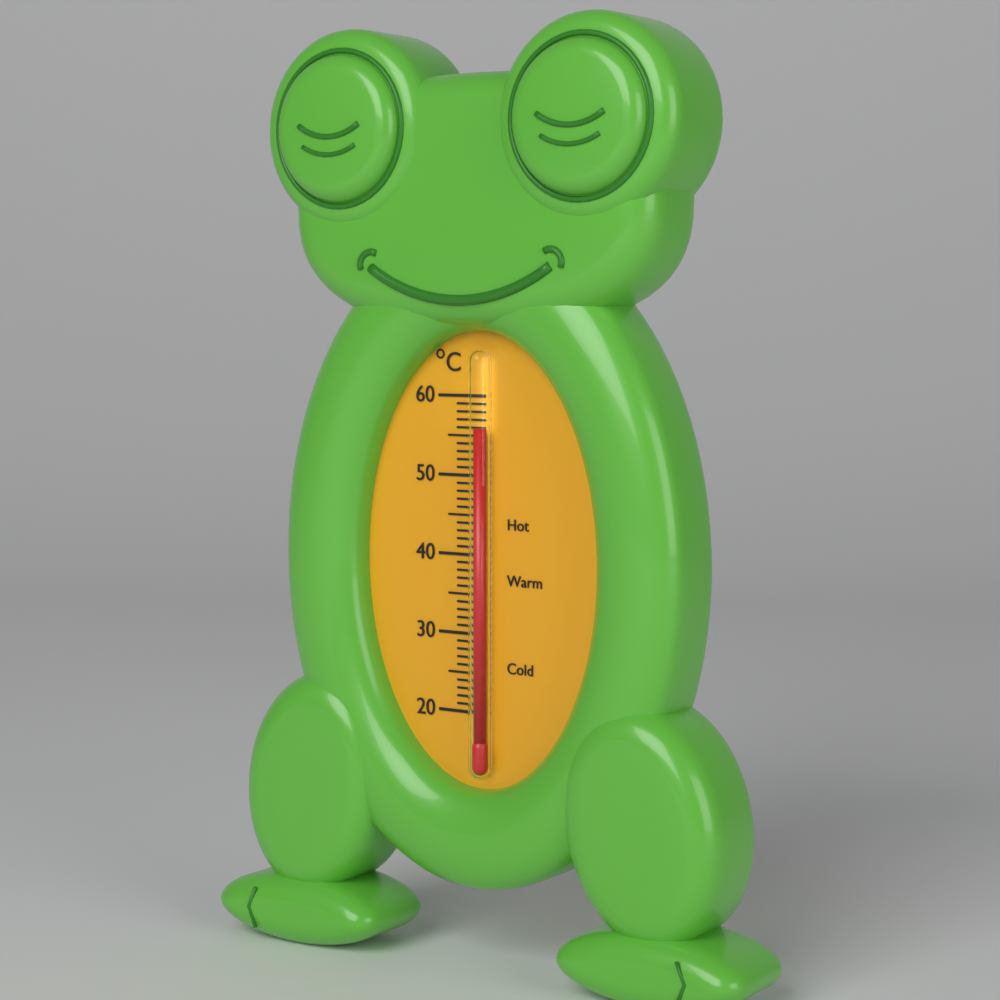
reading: 56 °C
